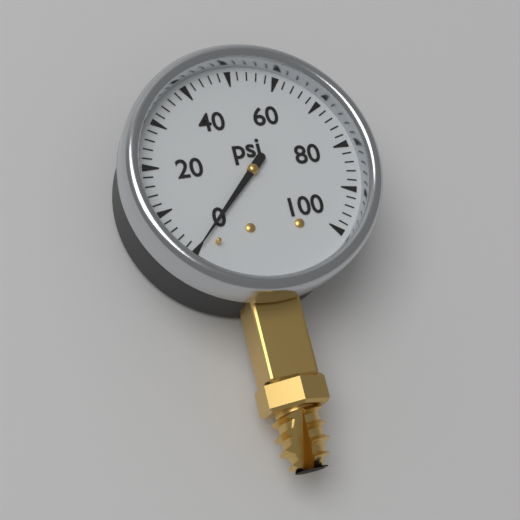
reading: 0 psi
